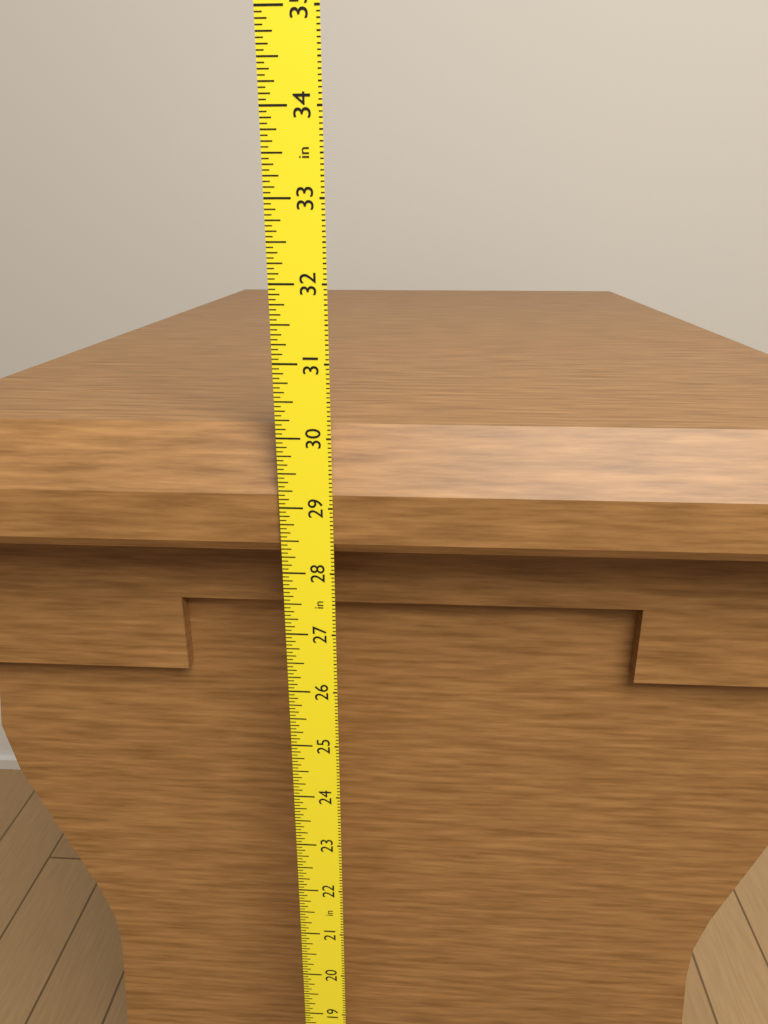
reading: 30.0625 in
